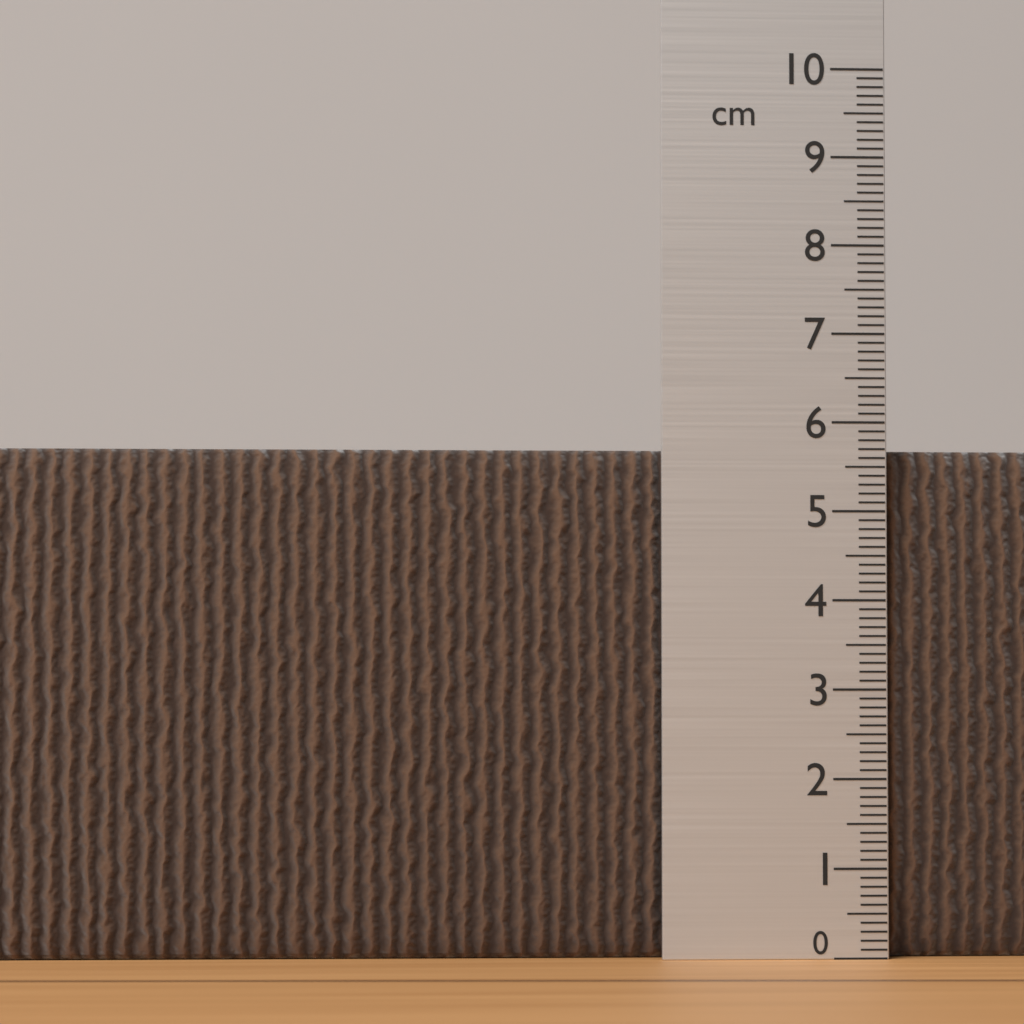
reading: 5.7 cm
